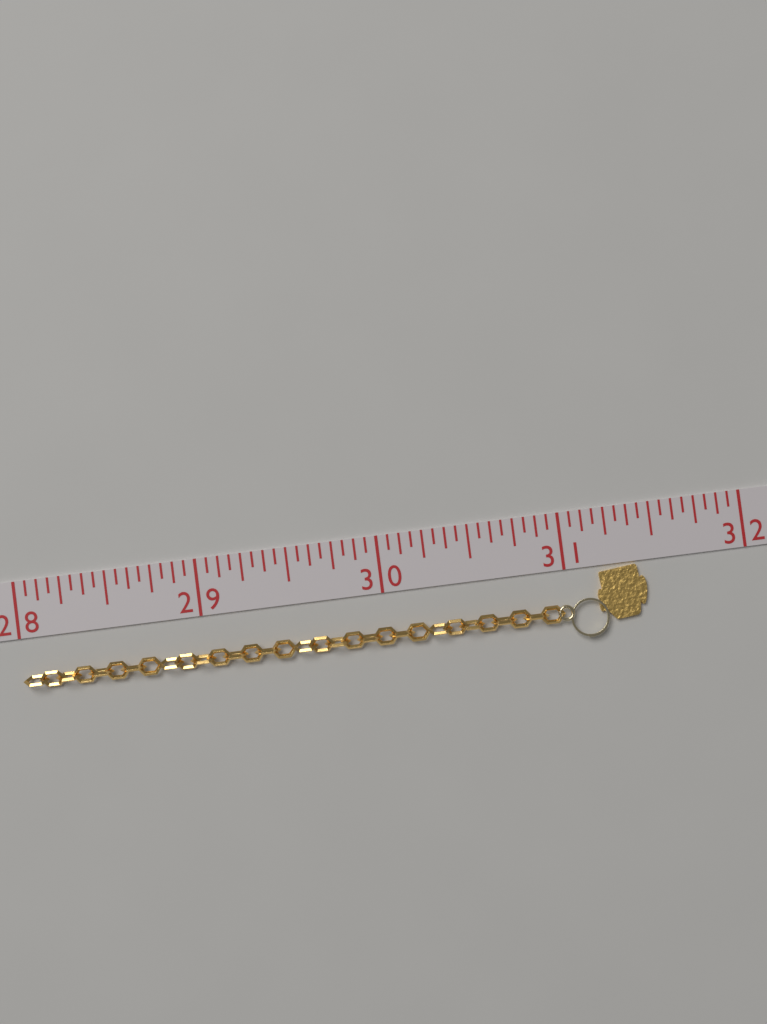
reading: 31.4375 (no unit)
